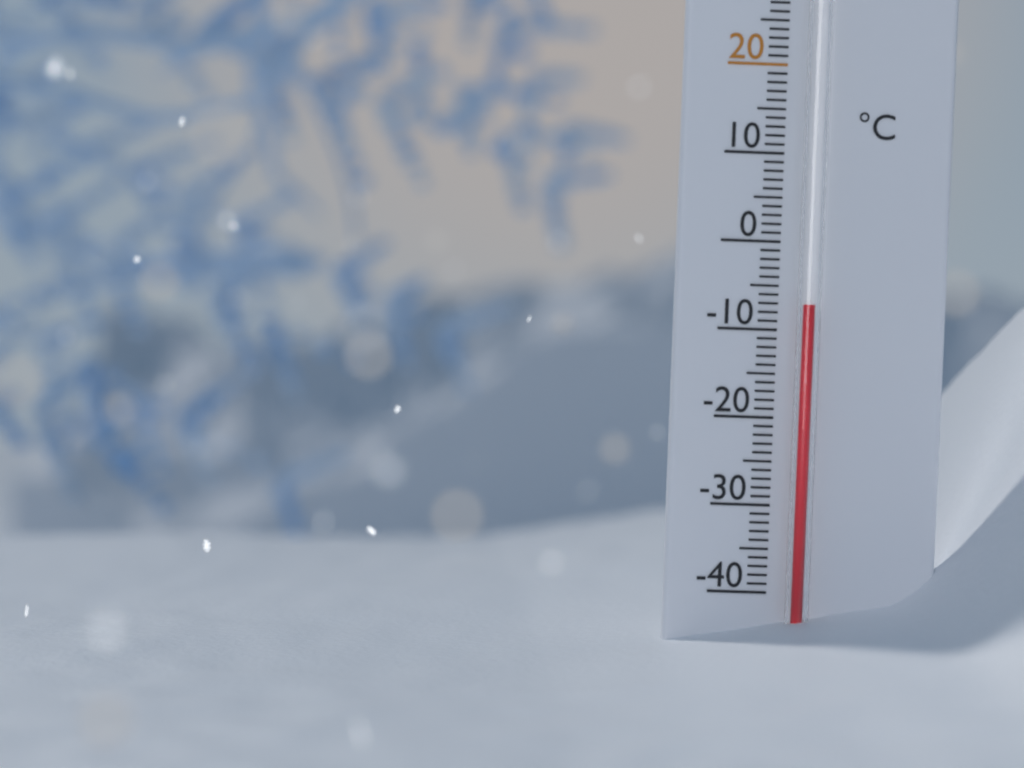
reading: -7 °C
